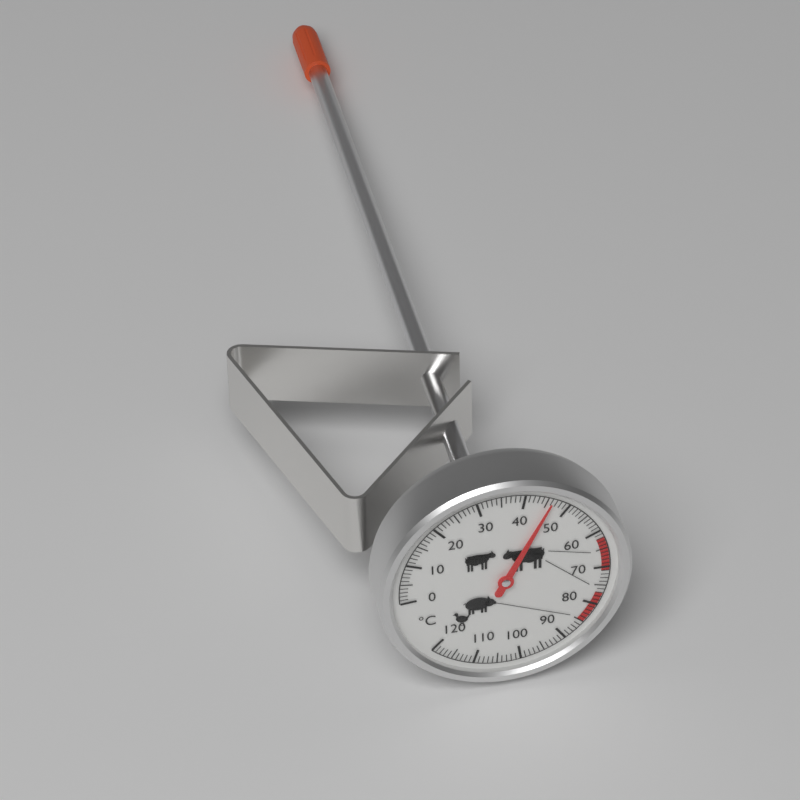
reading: 46 °C
